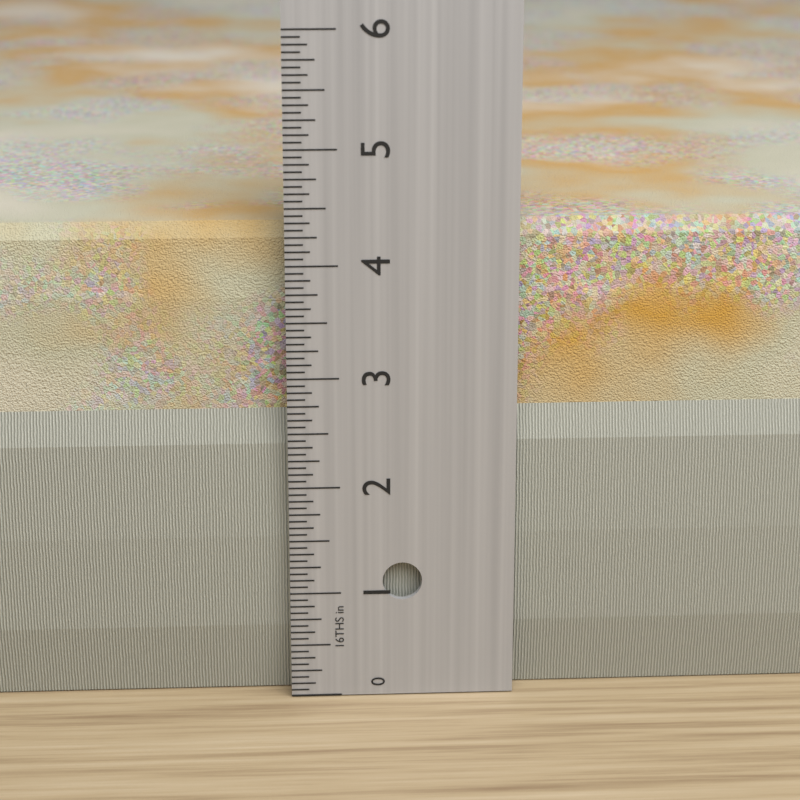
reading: 4.3125 in
